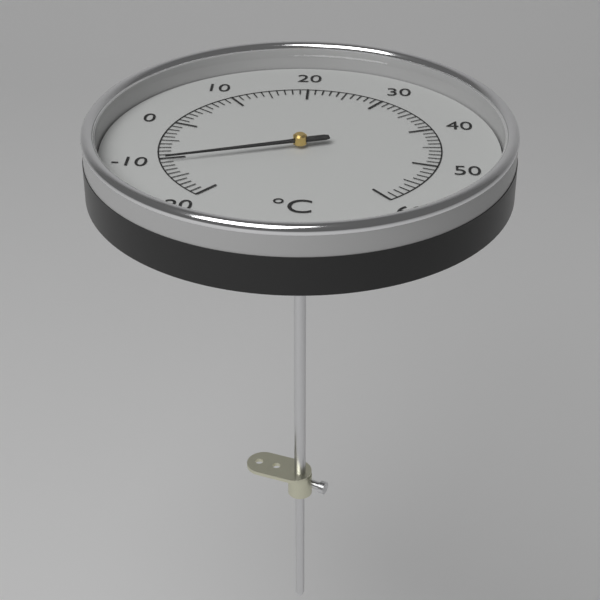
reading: -11 °C
